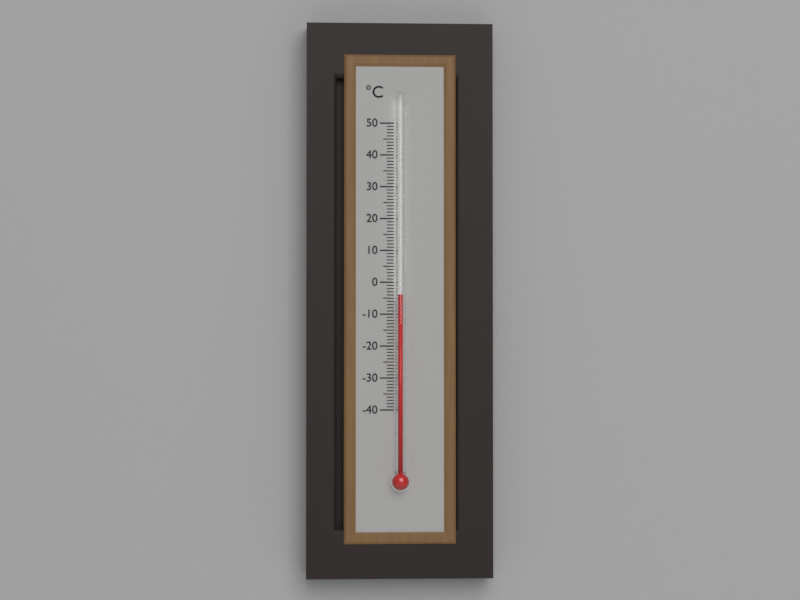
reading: -4 °C
